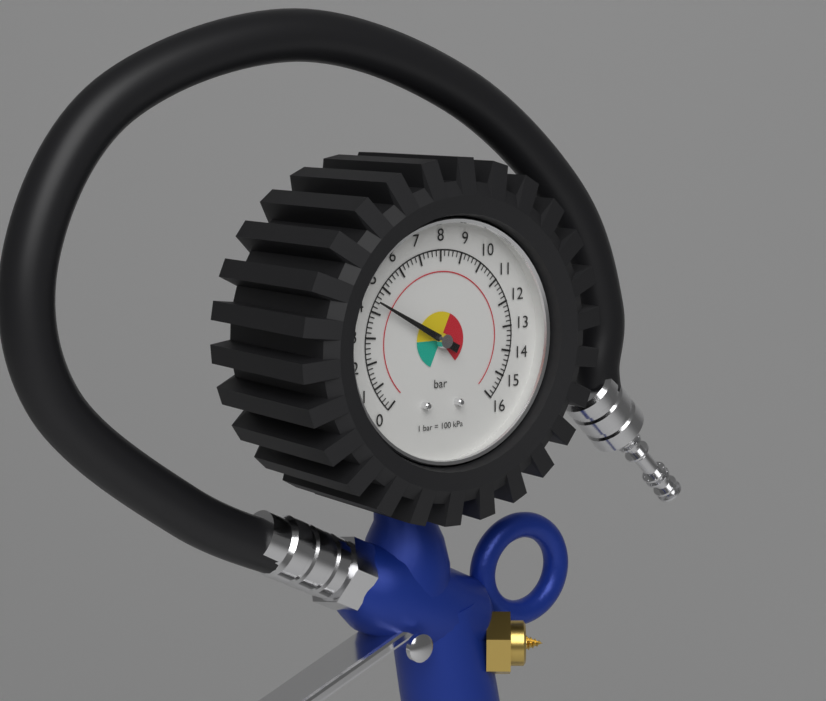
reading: 4.4 bar
